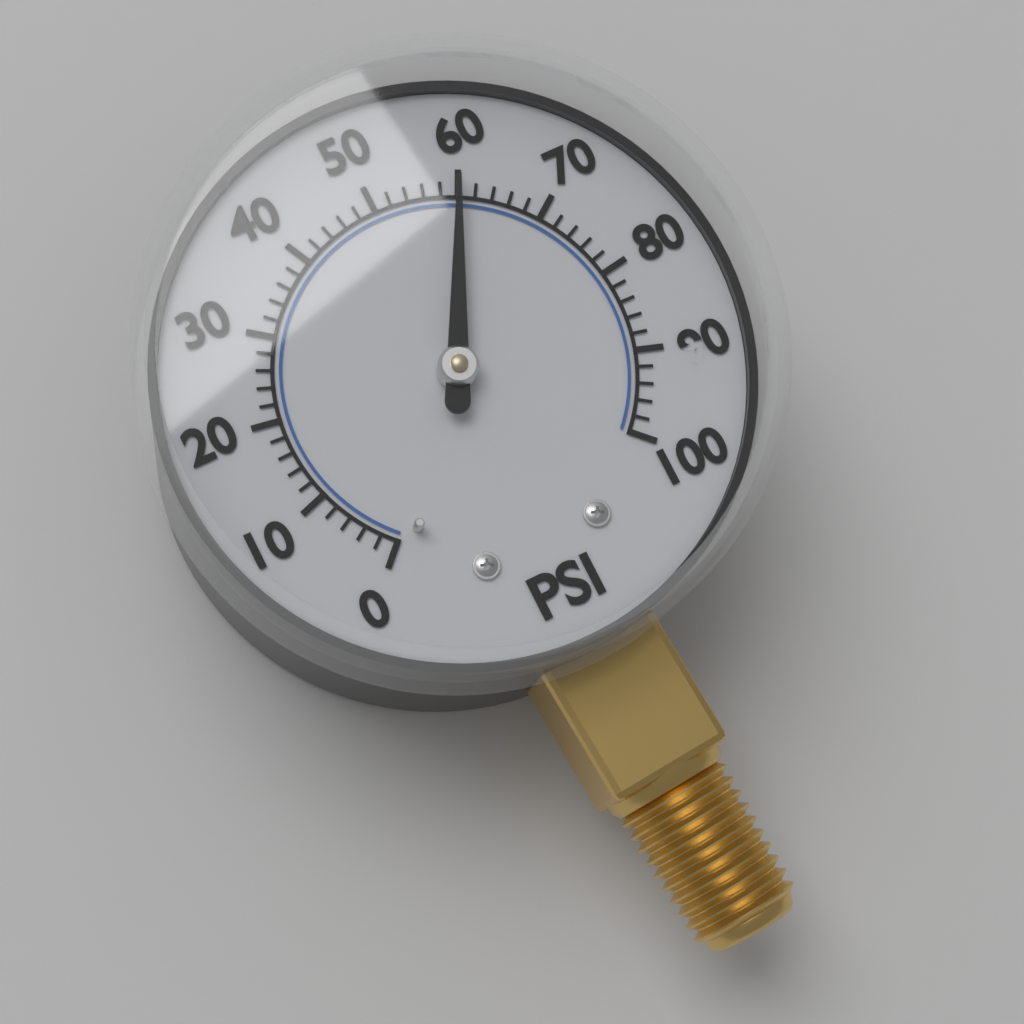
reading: 60 psi
